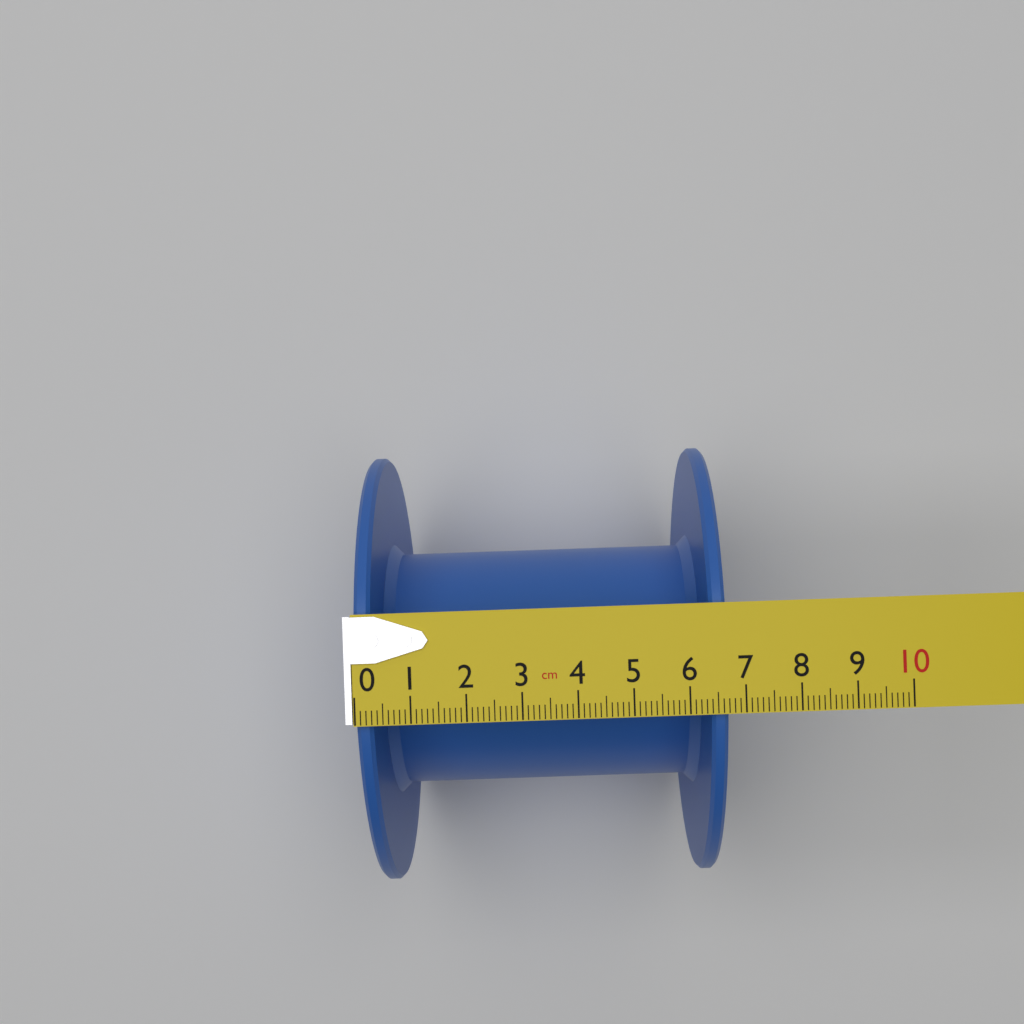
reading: 6.7 cm
